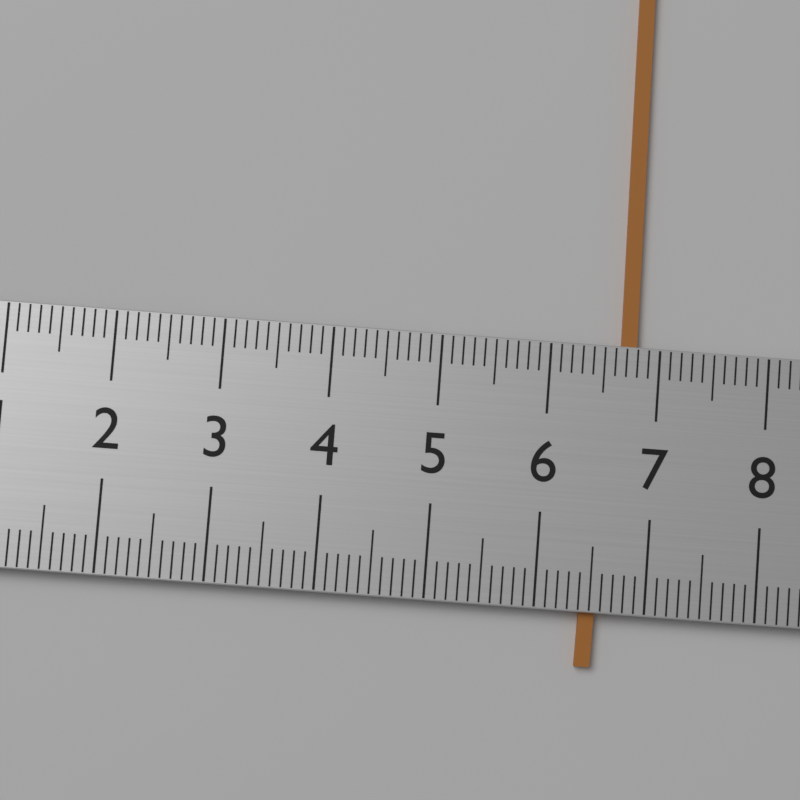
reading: 6.8 (no unit)
